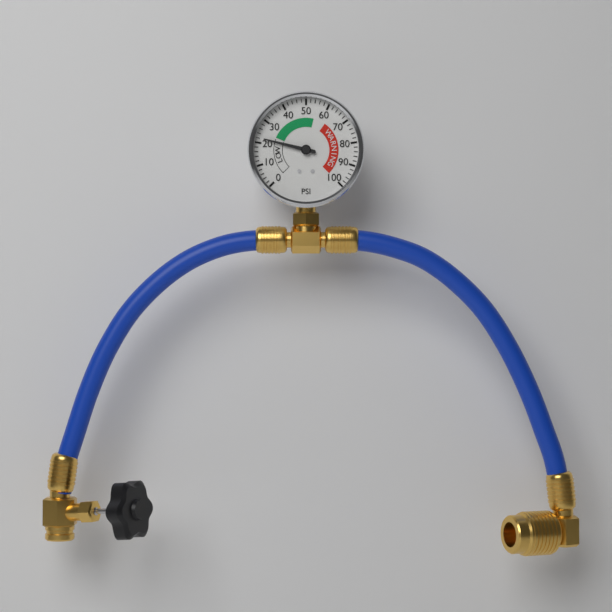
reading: 22 psi
